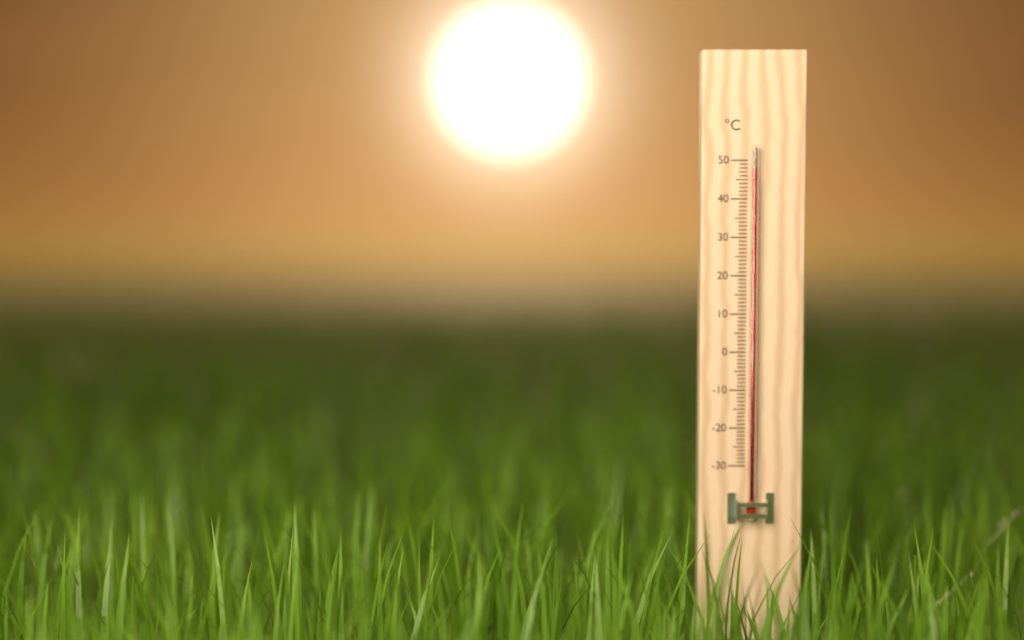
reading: 48 °C
